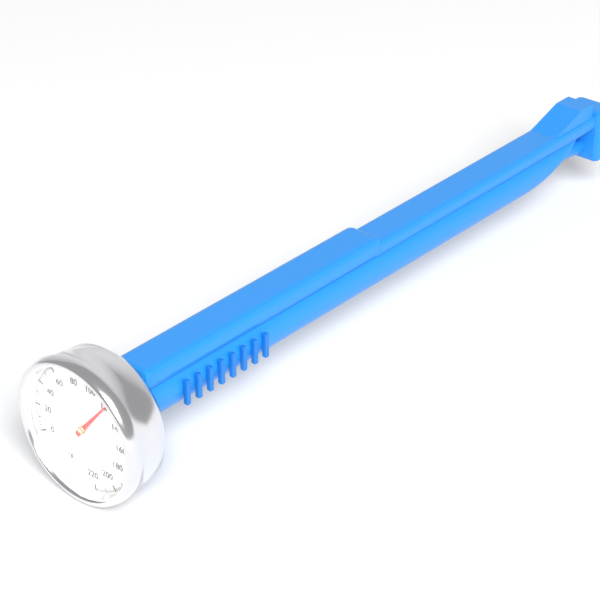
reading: 120 °F
